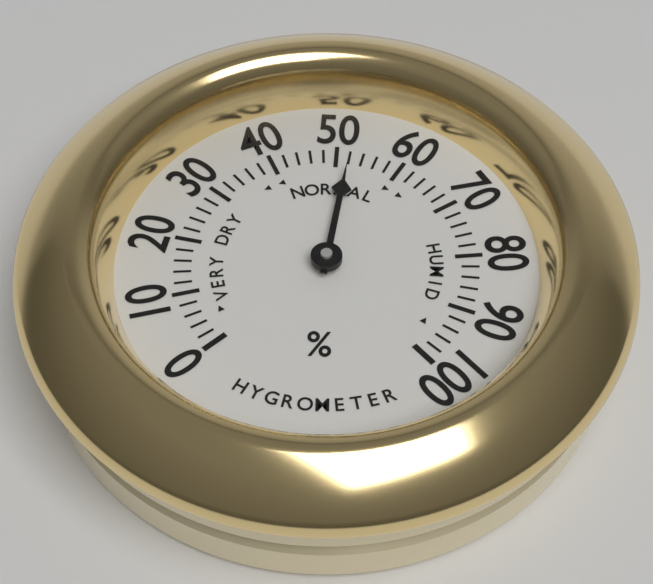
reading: 52 %
